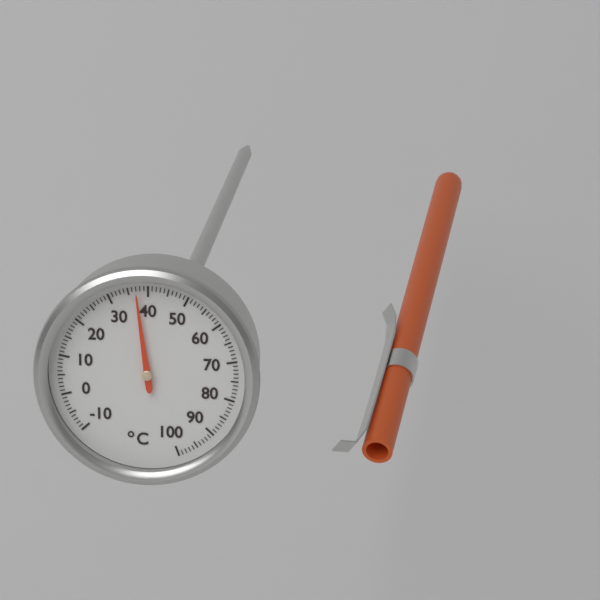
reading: 37 °C
